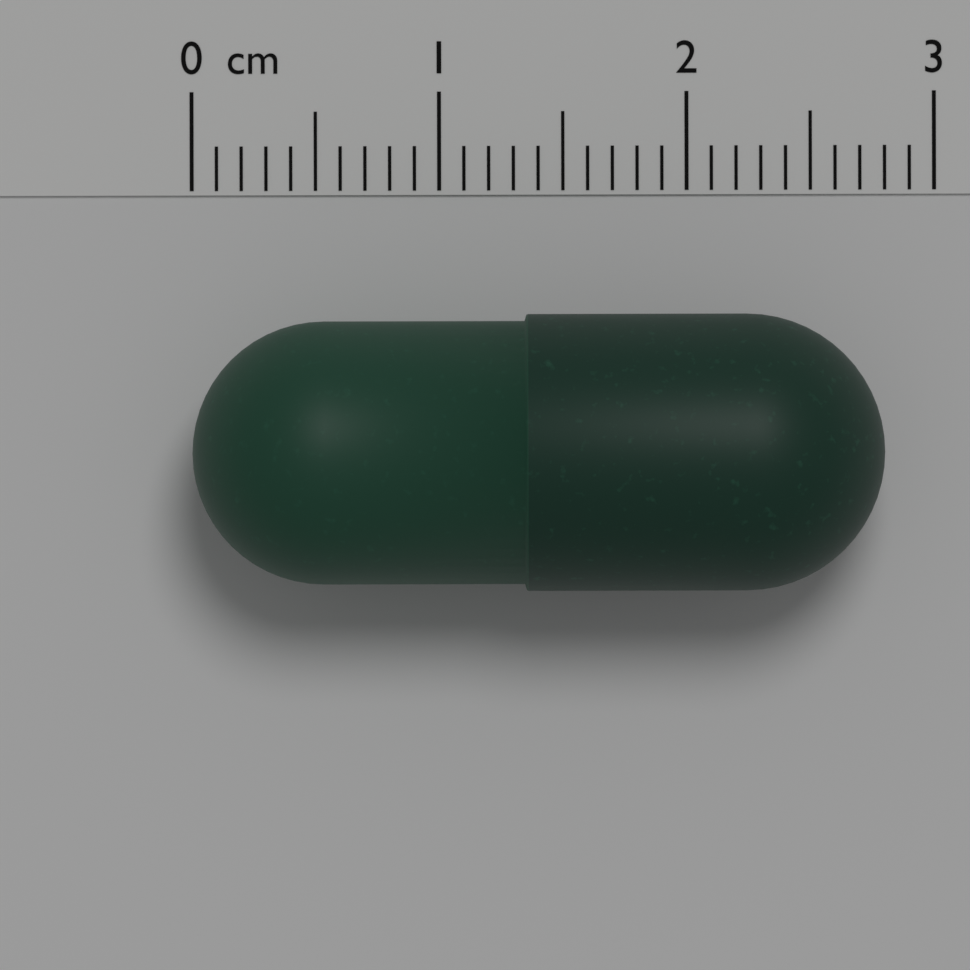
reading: 2.8 cm
